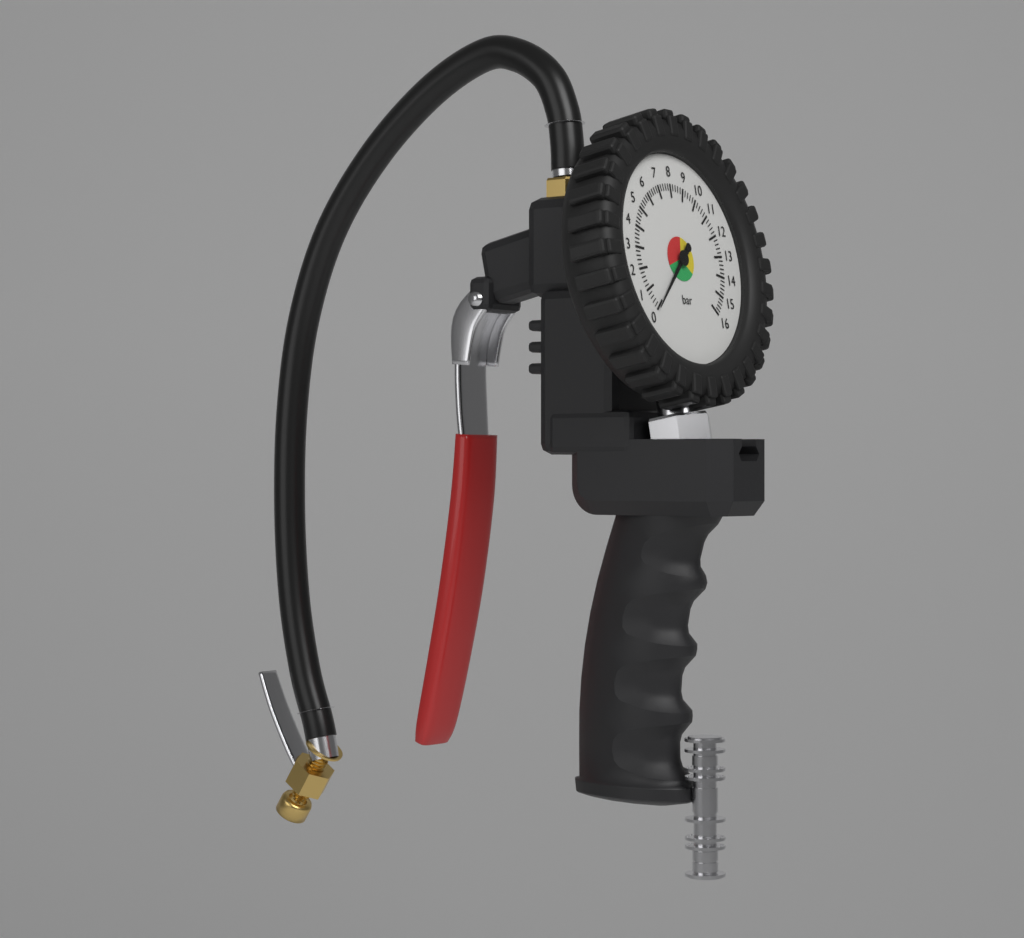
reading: 0.0 bar
